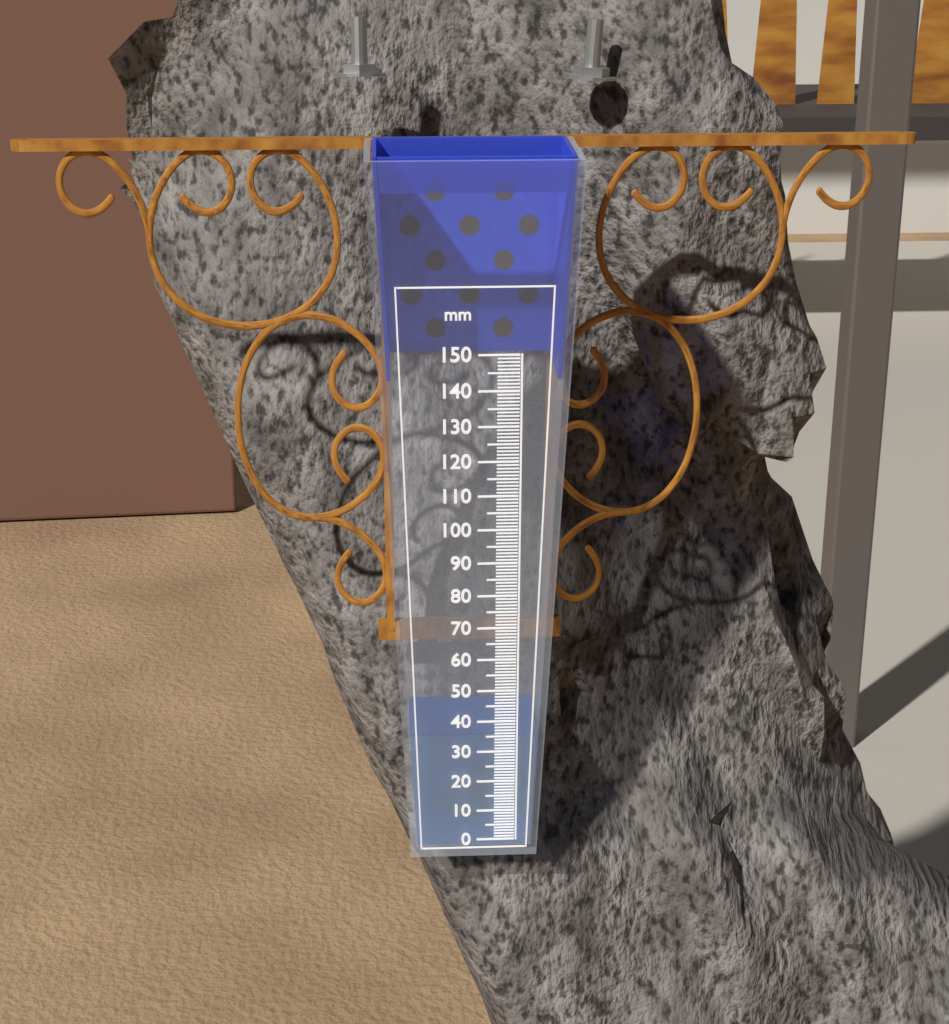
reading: 35 mm
